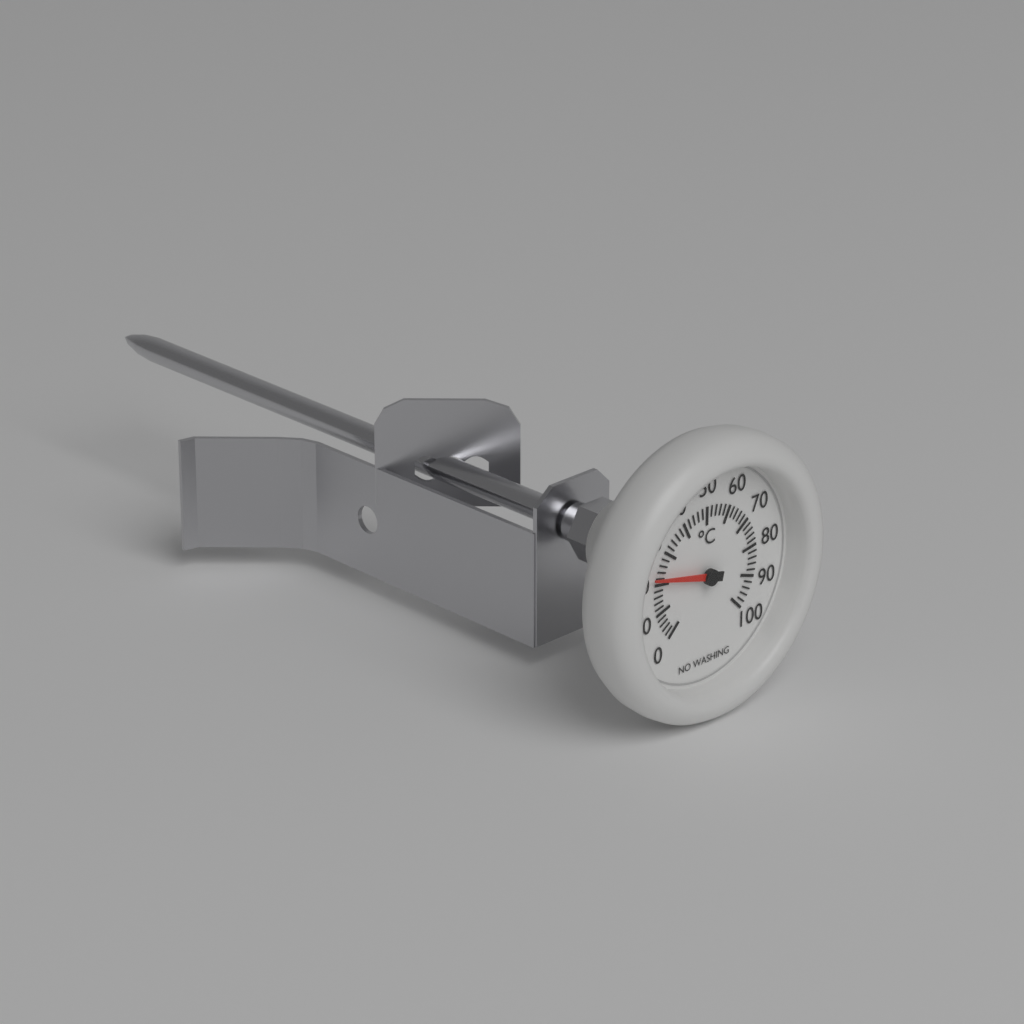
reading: 22 °C
